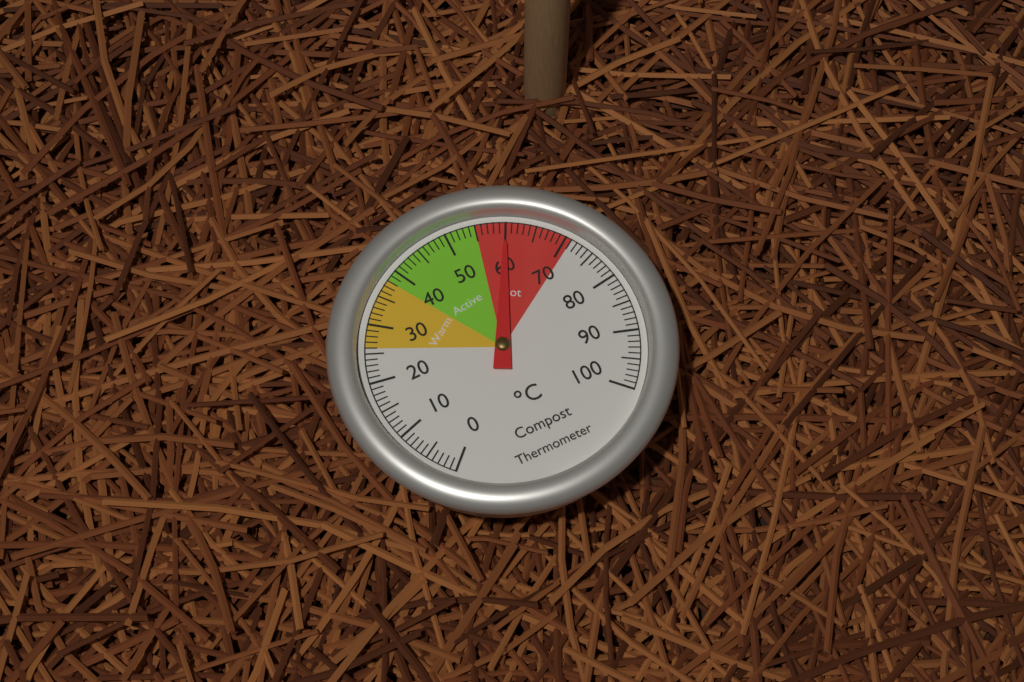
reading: 60 °C
